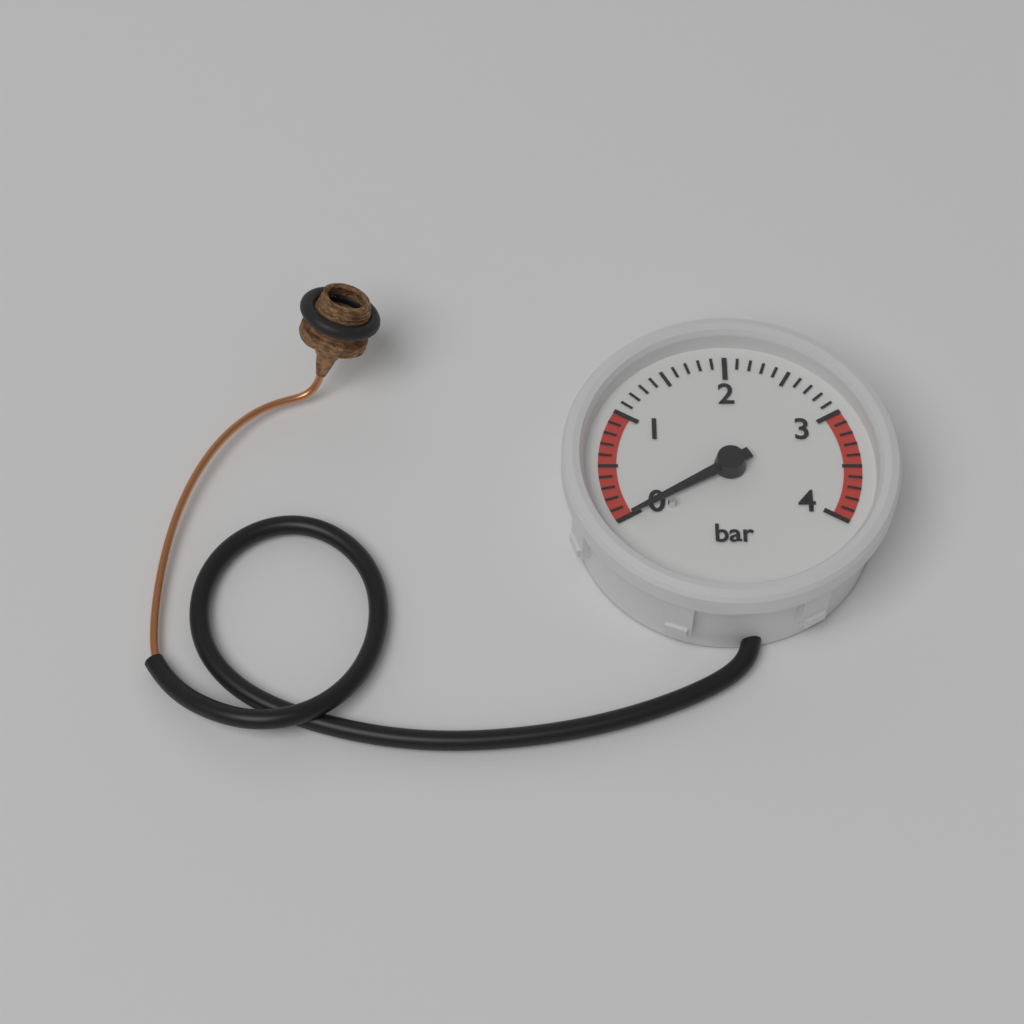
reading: 0.0 bar
